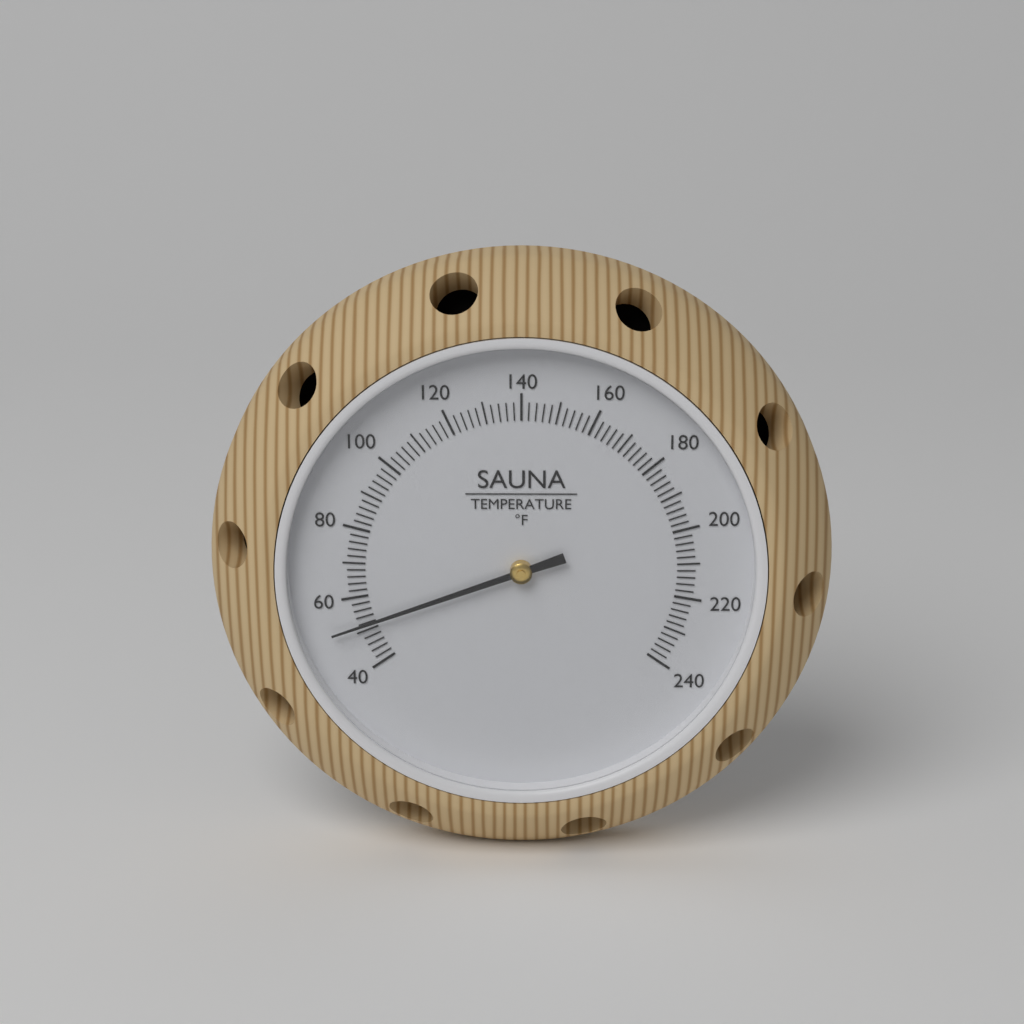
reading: 52 °F
